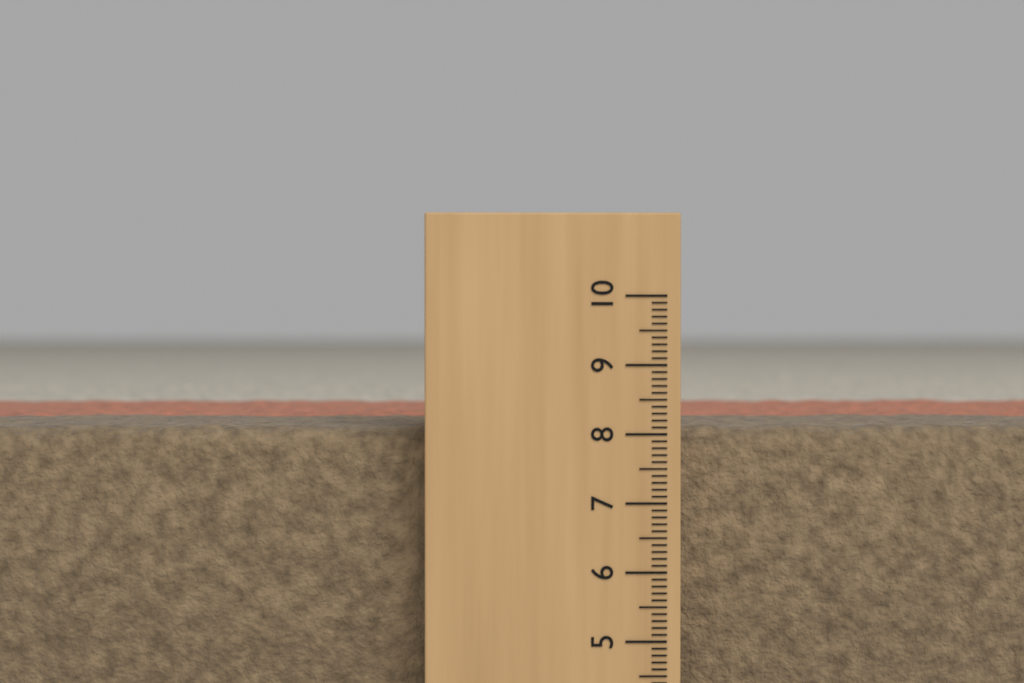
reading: 8.1 (no unit)
